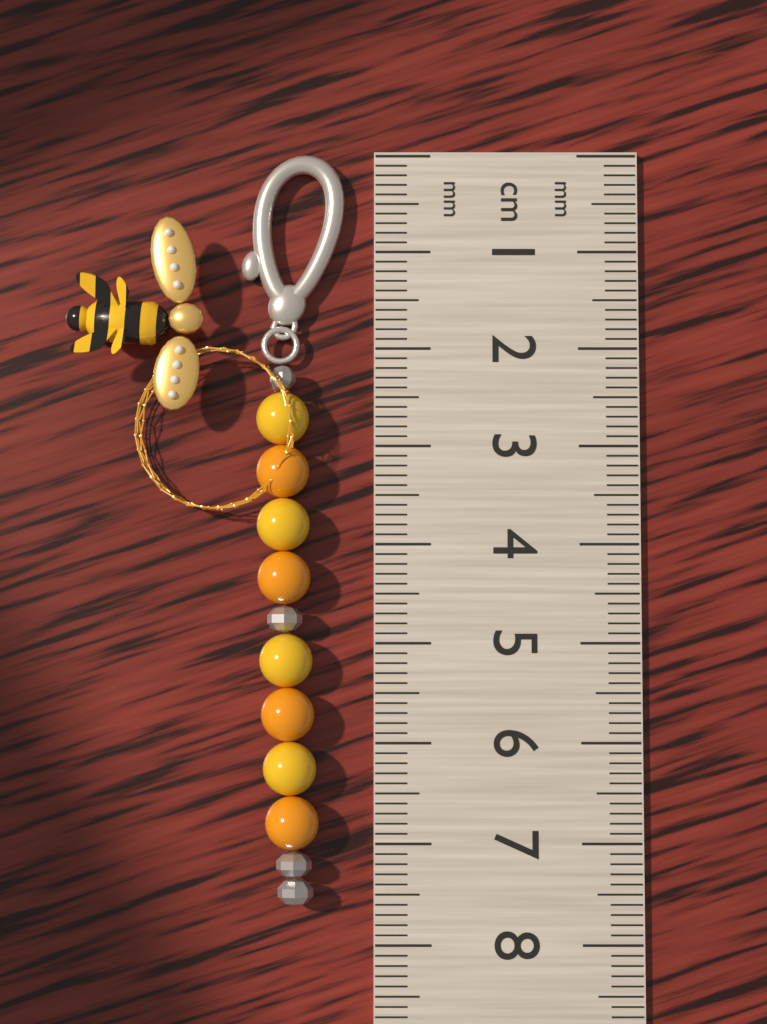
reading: 7.6 cm
